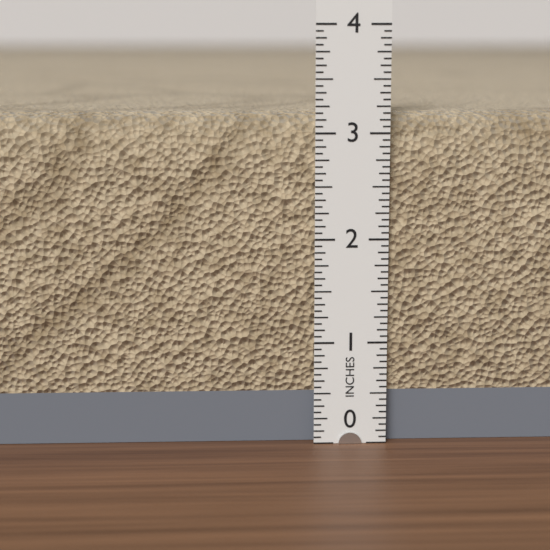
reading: 3.1875 in
